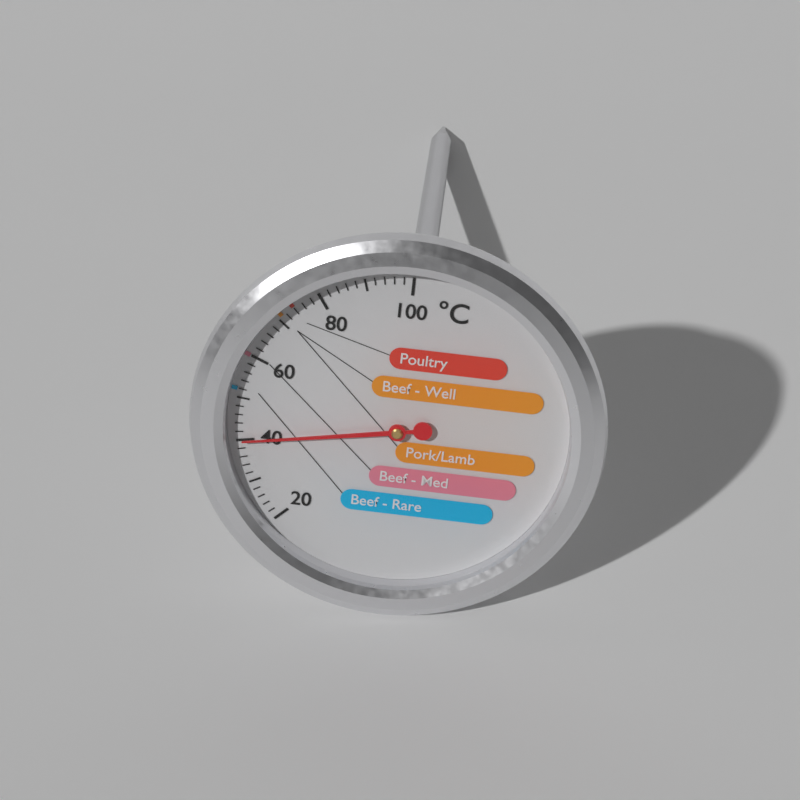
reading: 40 °C
